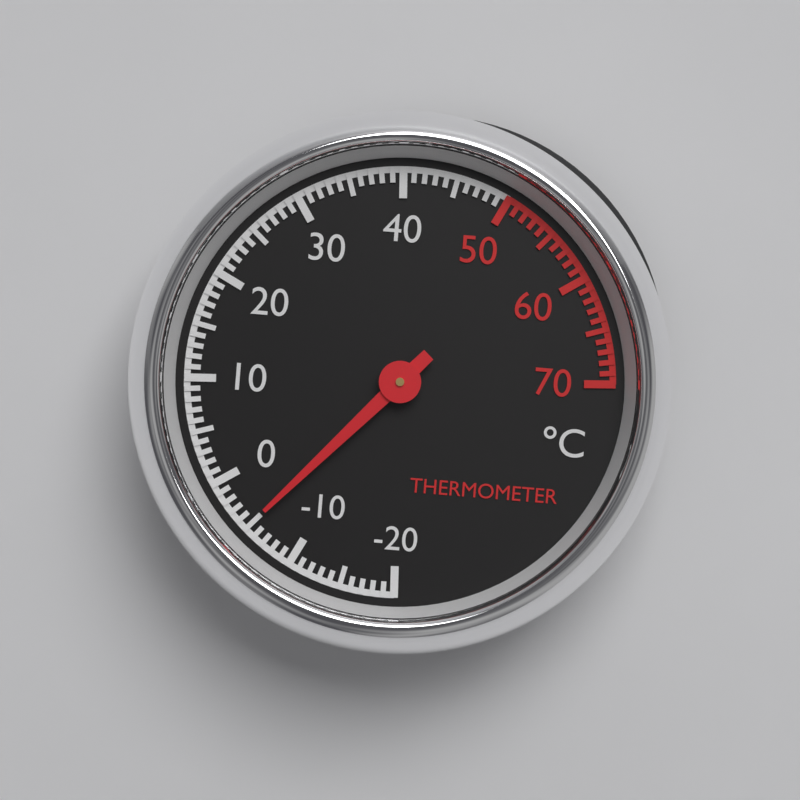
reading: -5 °C
